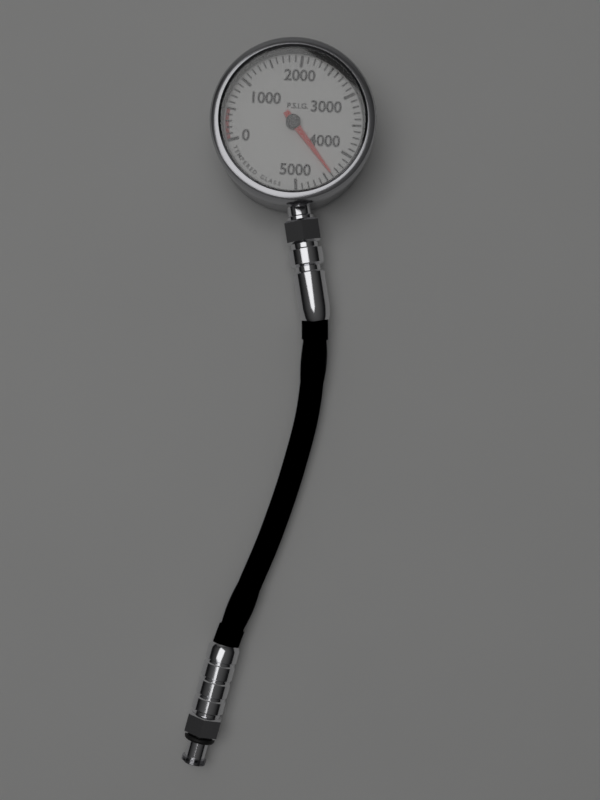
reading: 4400 psig
